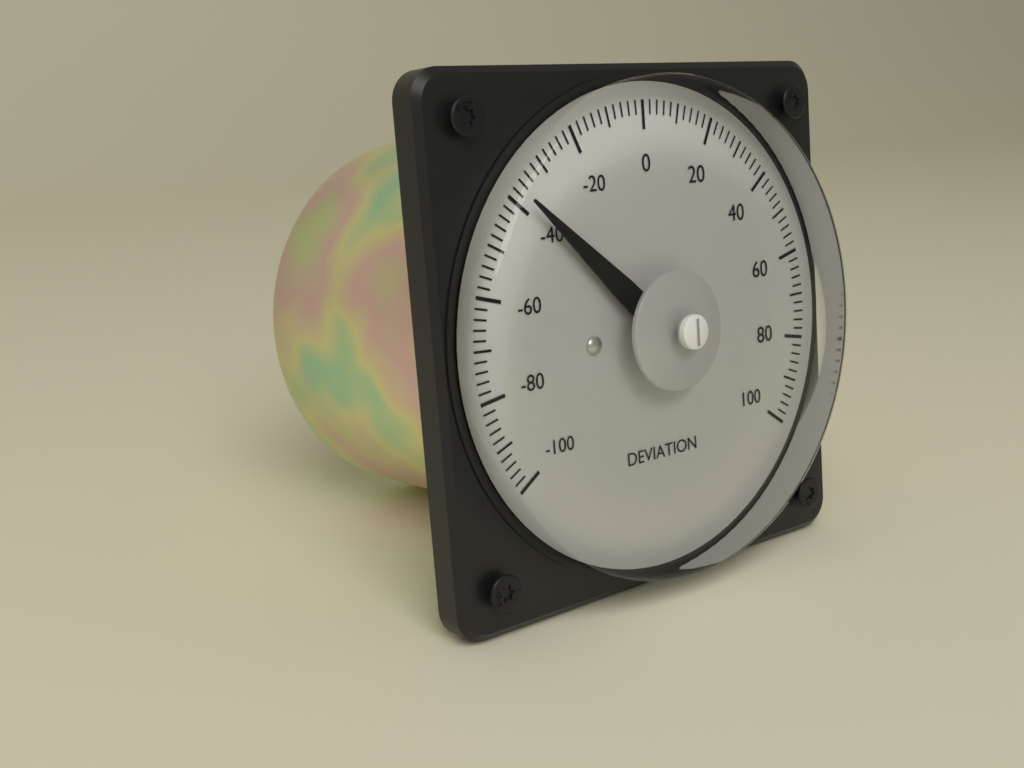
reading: -38 (no unit)
